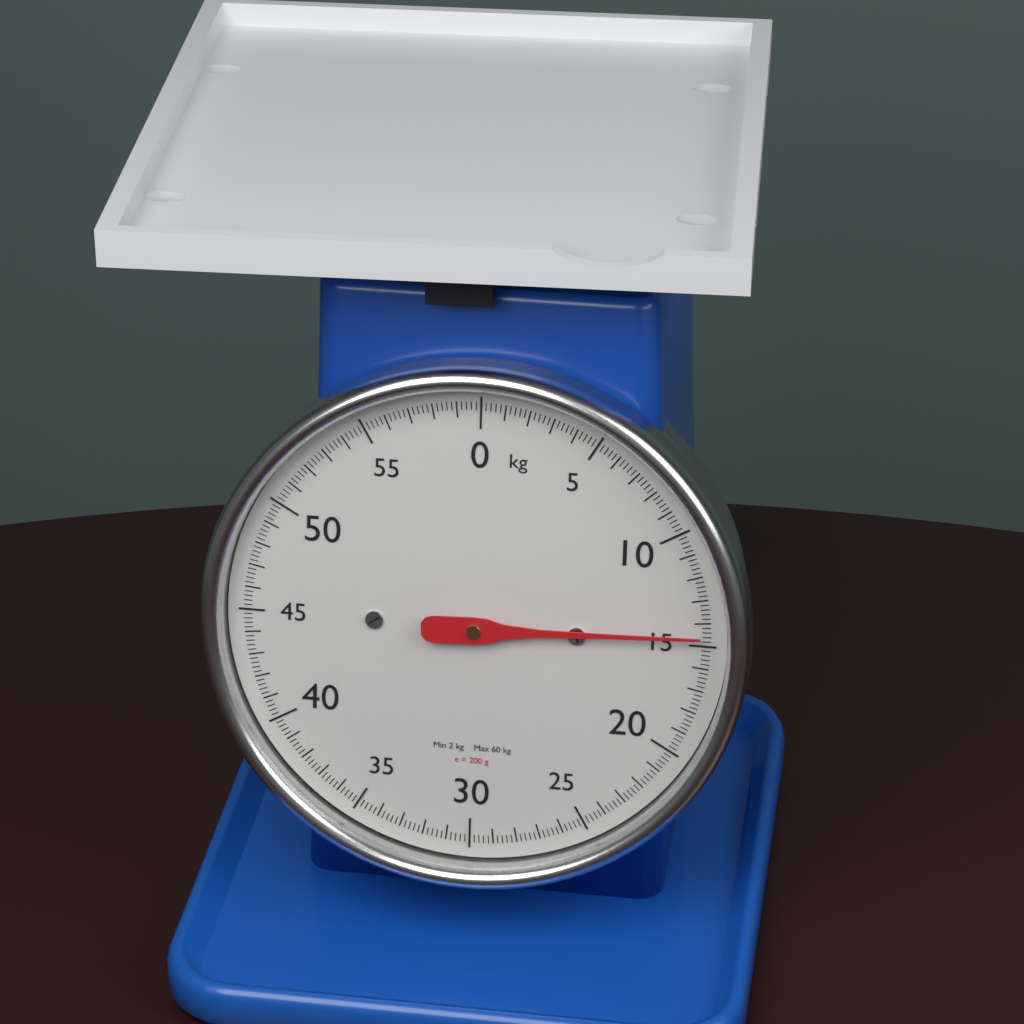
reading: 14.6 kg
